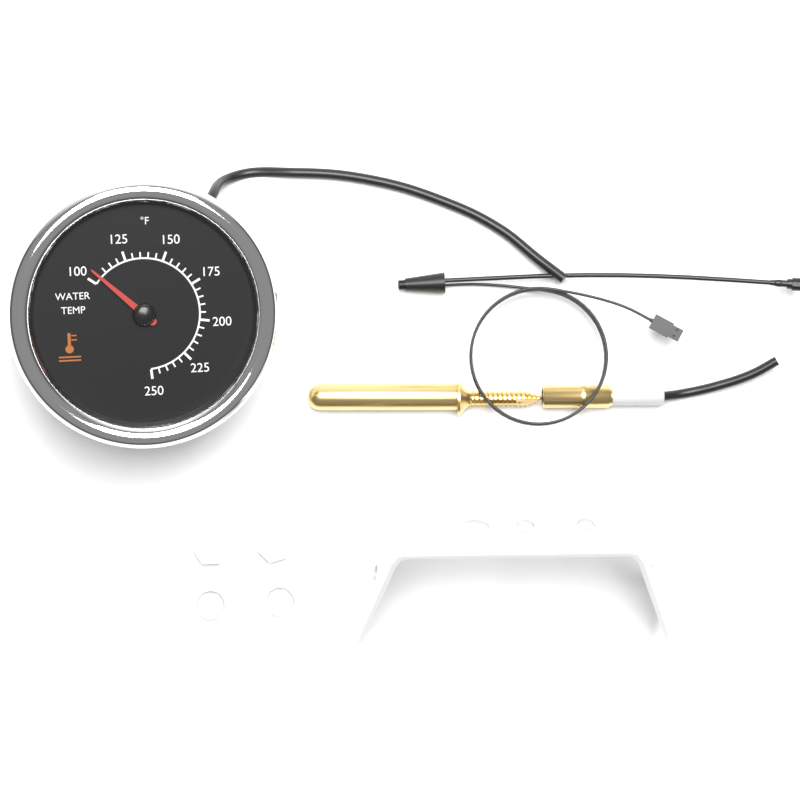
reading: 105 °F
